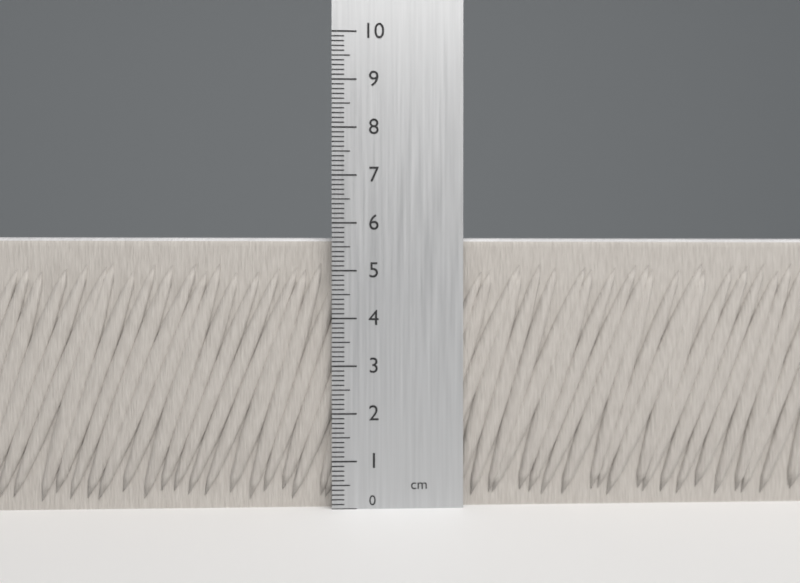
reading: 5.7 cm
